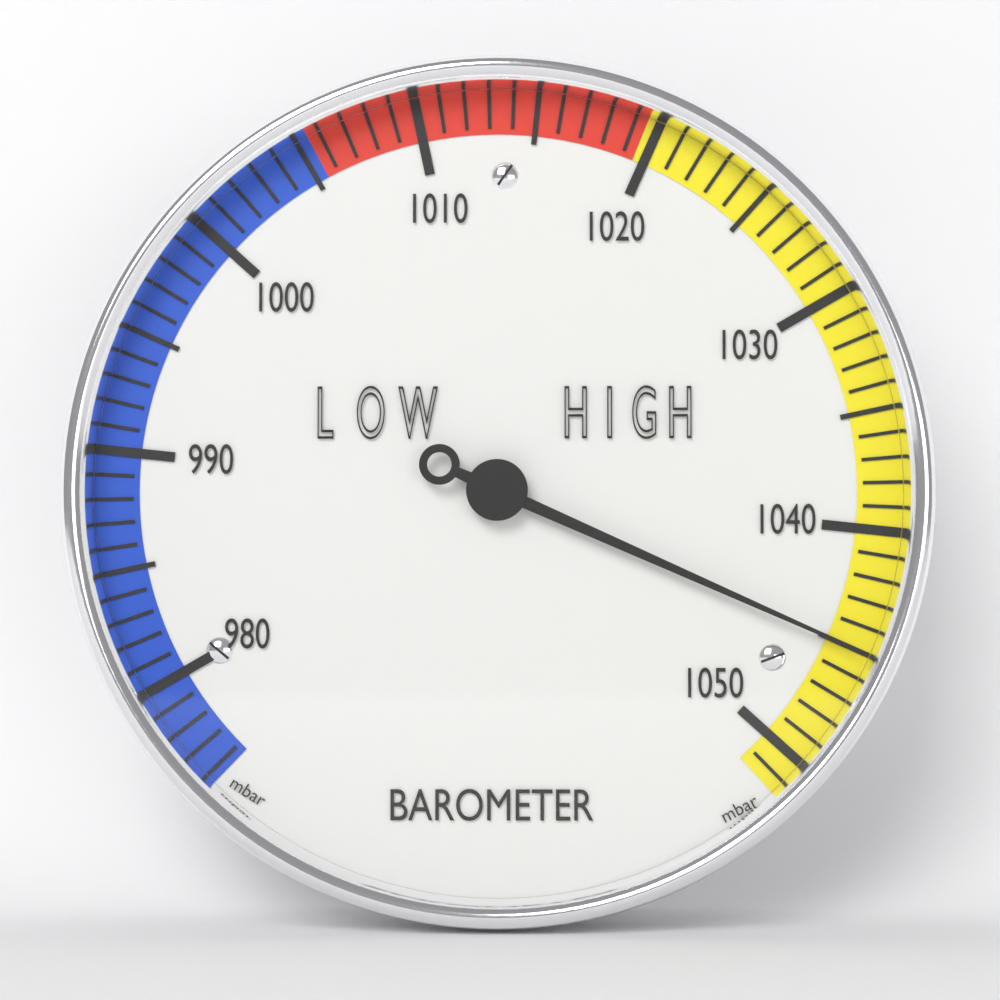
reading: 1045 mbar
